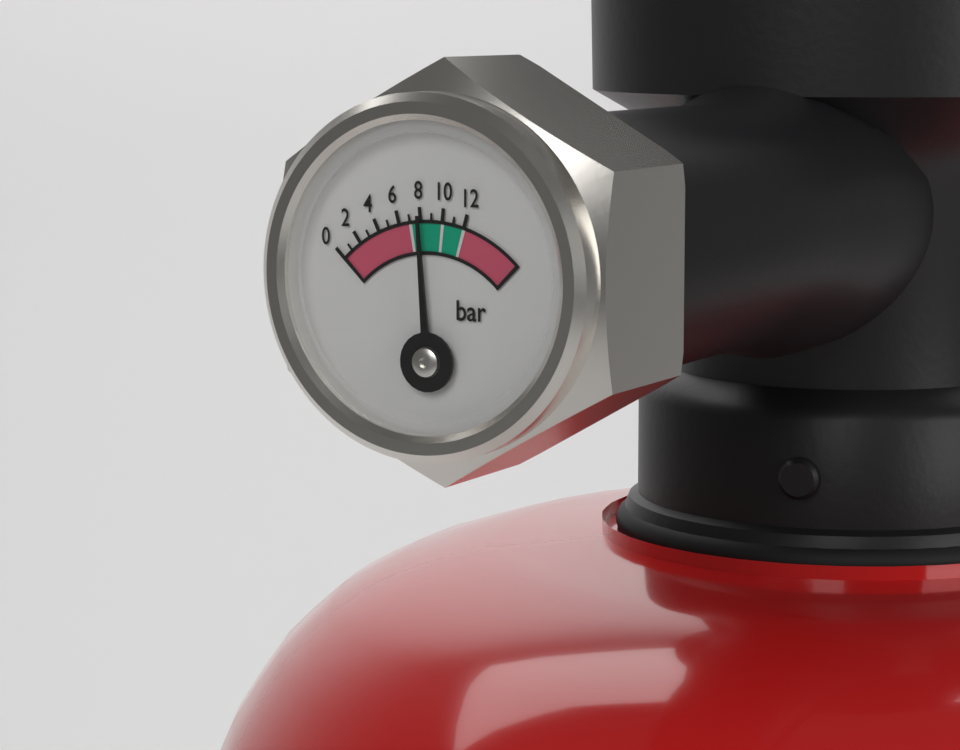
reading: 8 bar
